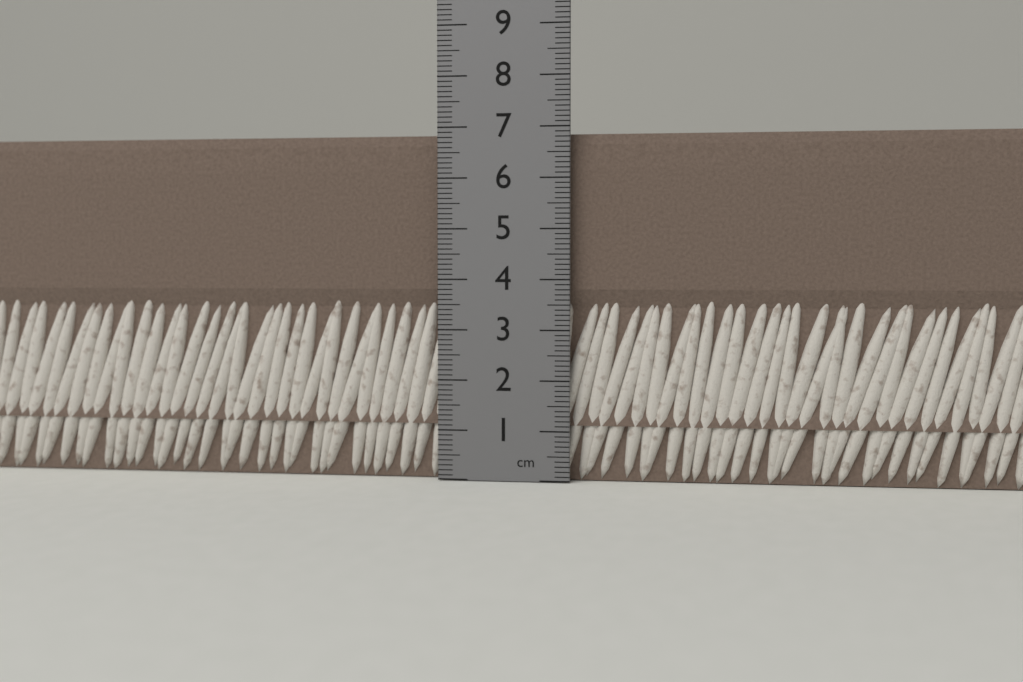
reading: 6.9 cm
